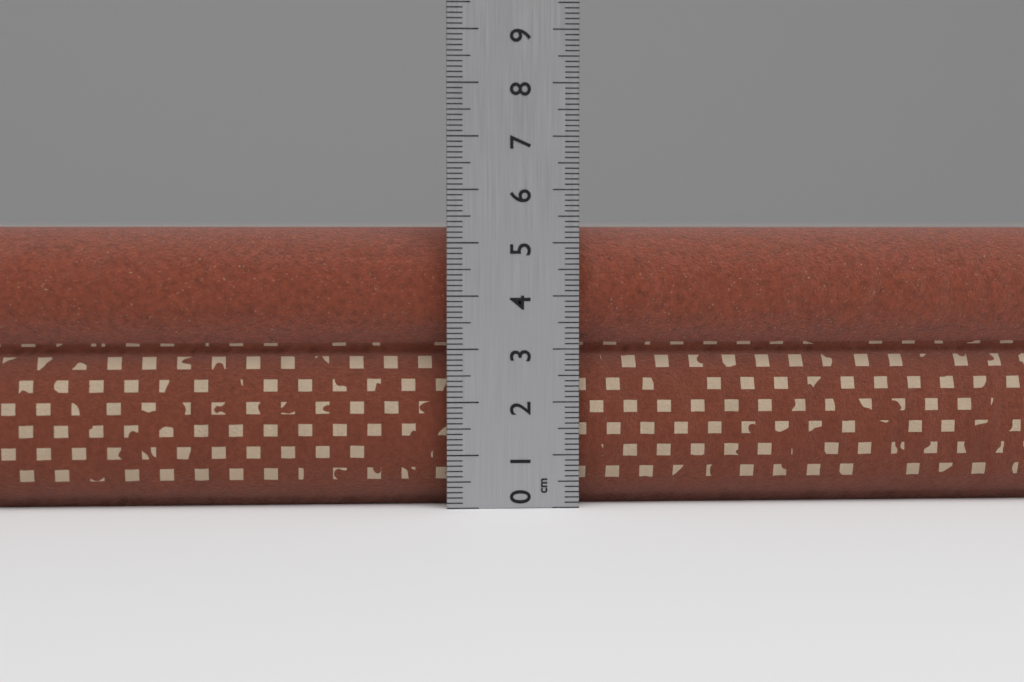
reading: 5.3 cm
